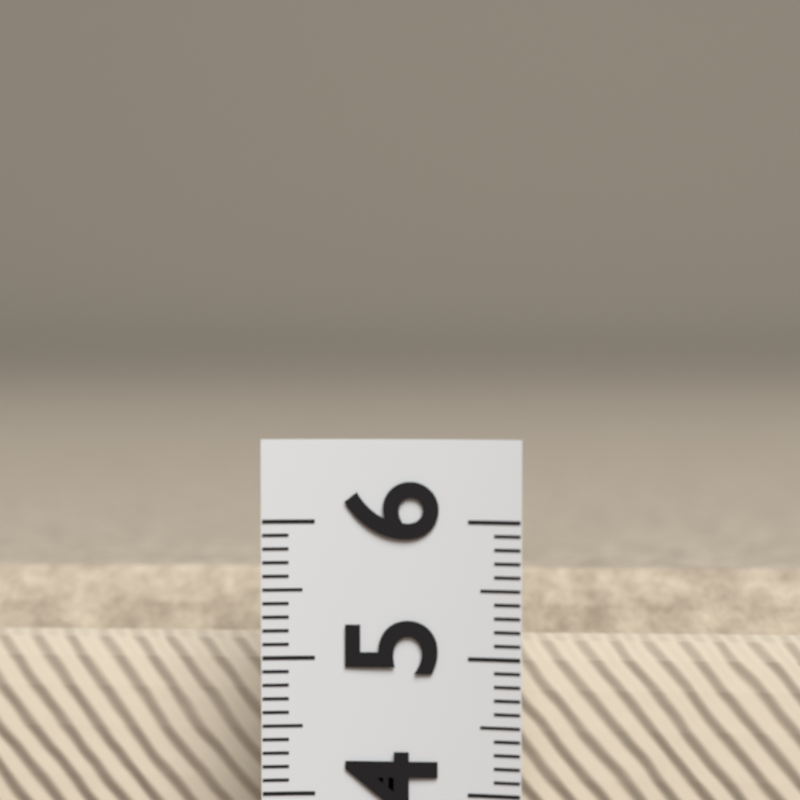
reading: 5.4 (no unit)
